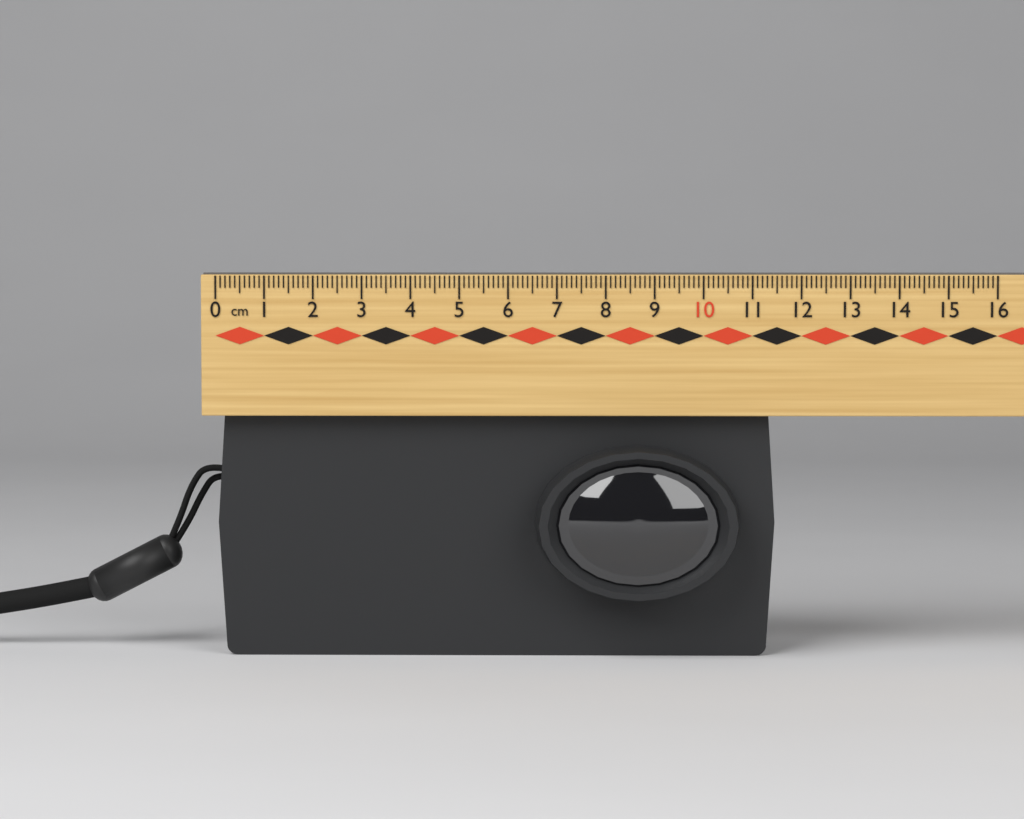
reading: 11.5 cm
